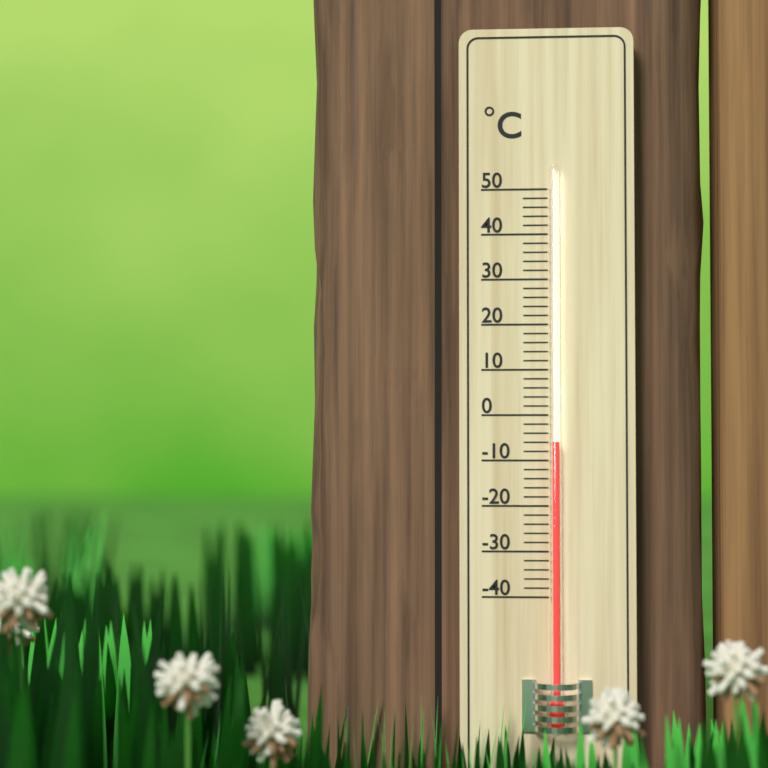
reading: -6 °C
